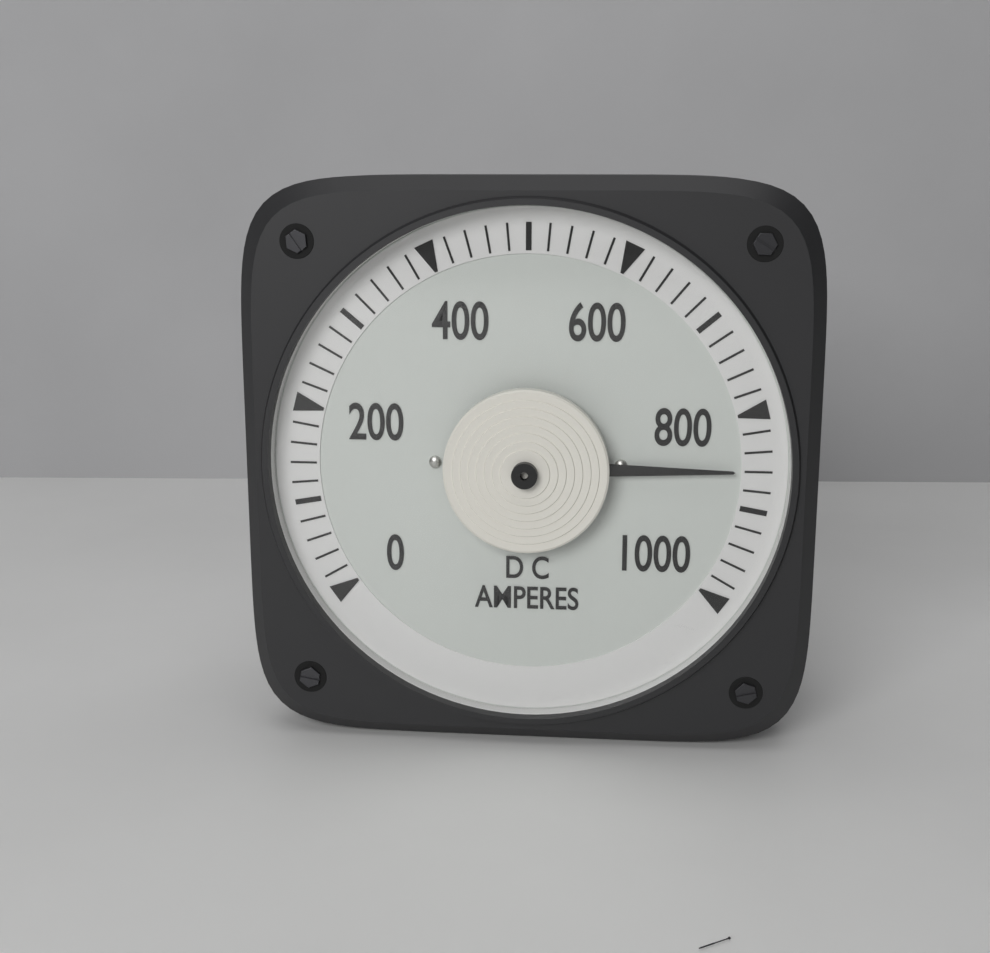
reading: 860 A
